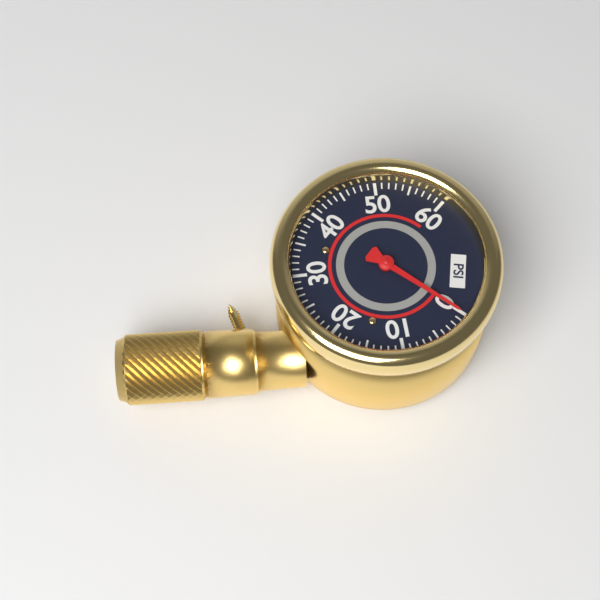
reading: 0 psi
